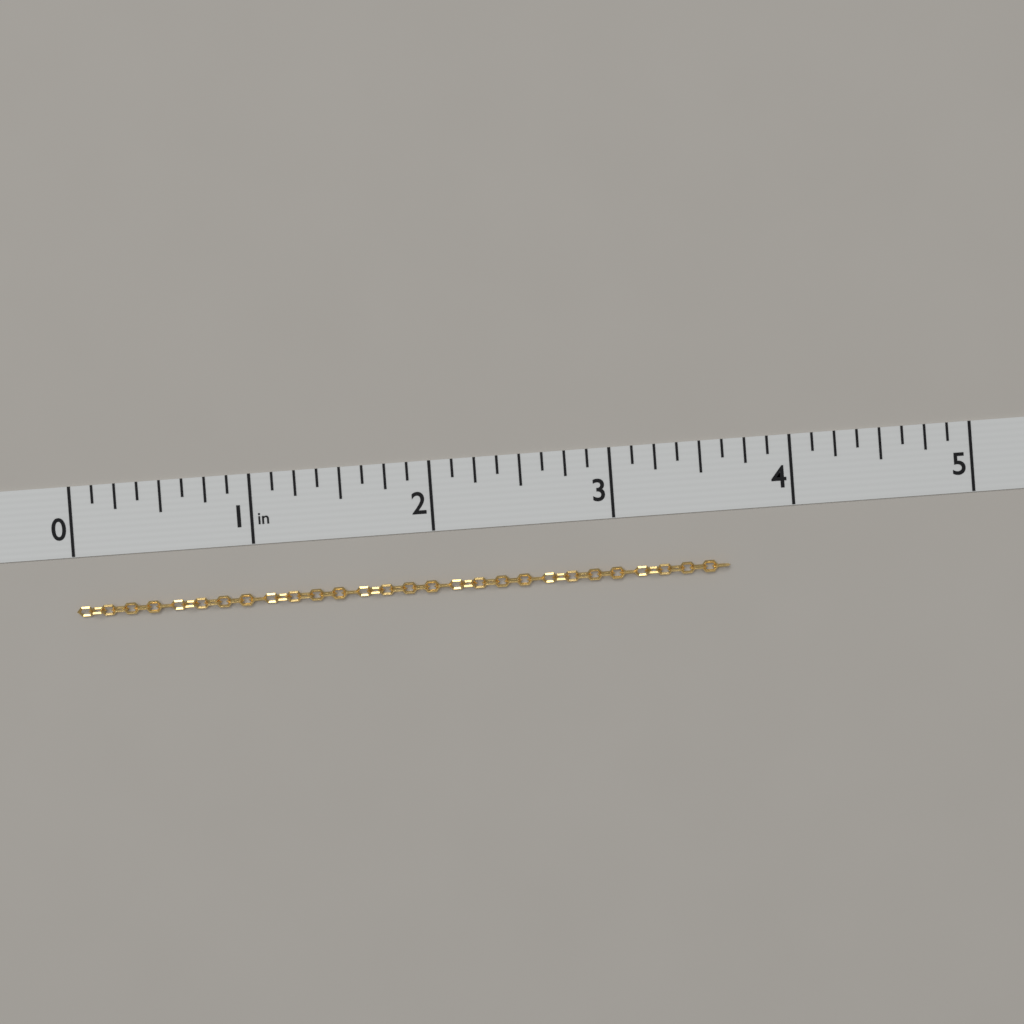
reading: 3.625 in
